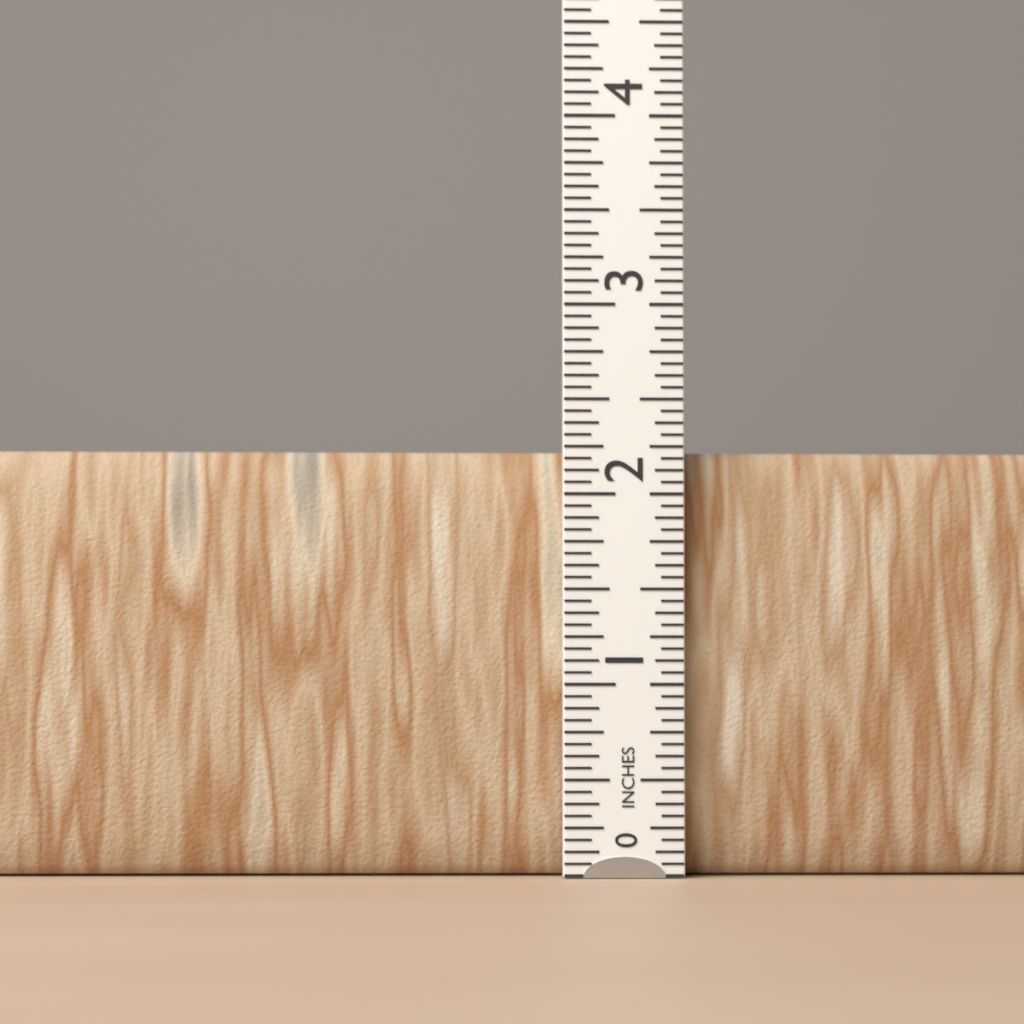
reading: 2.2500 in
